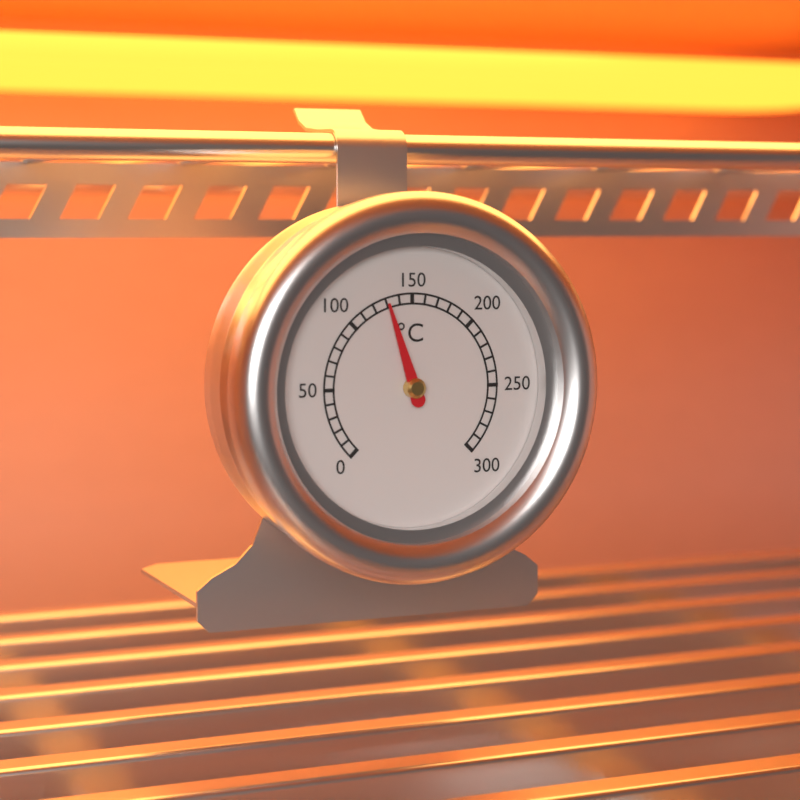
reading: 130 °C
